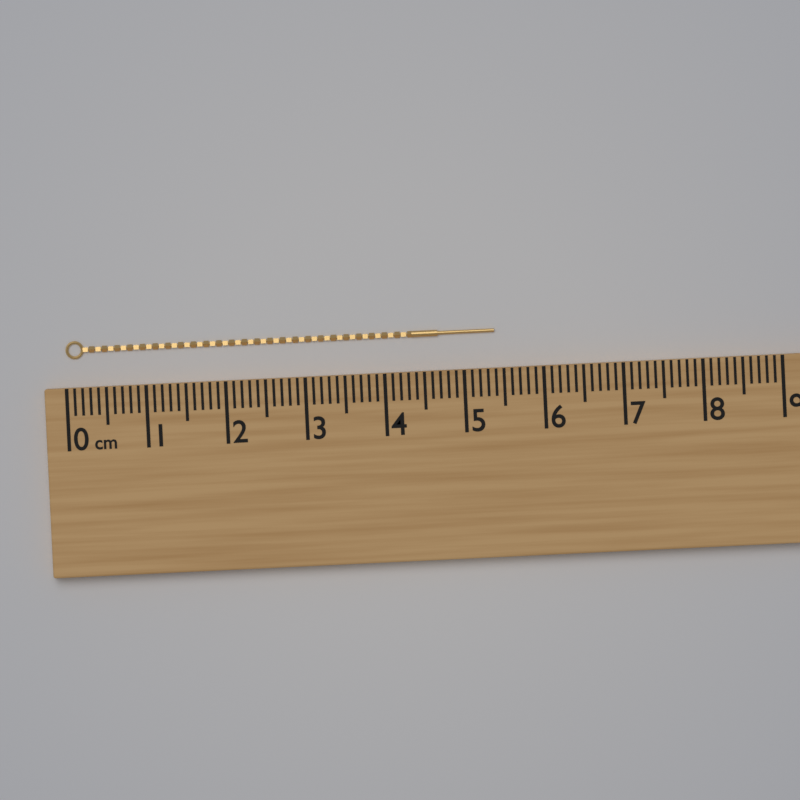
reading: 5.4 cm
